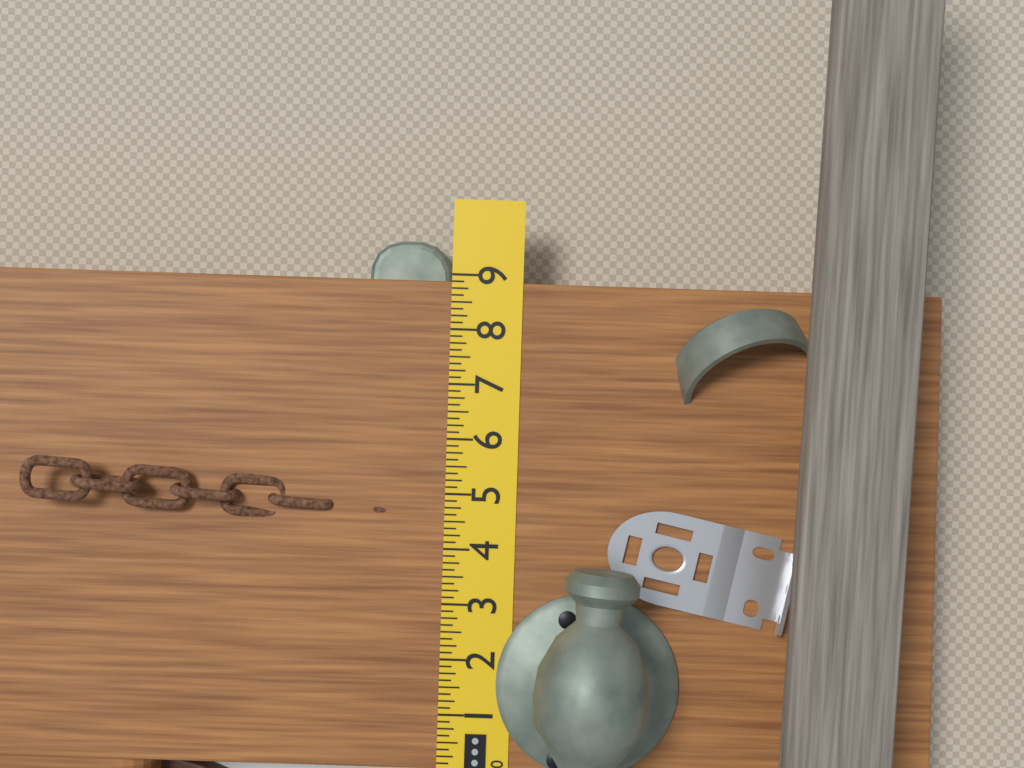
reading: 8.875 in
